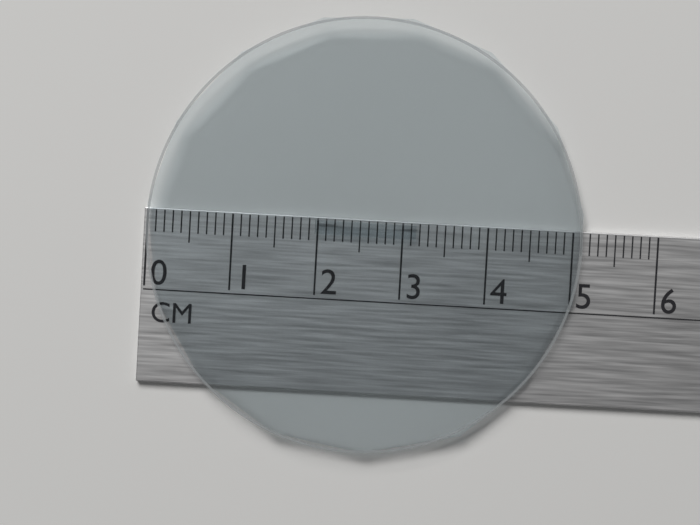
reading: 5.1 cm
